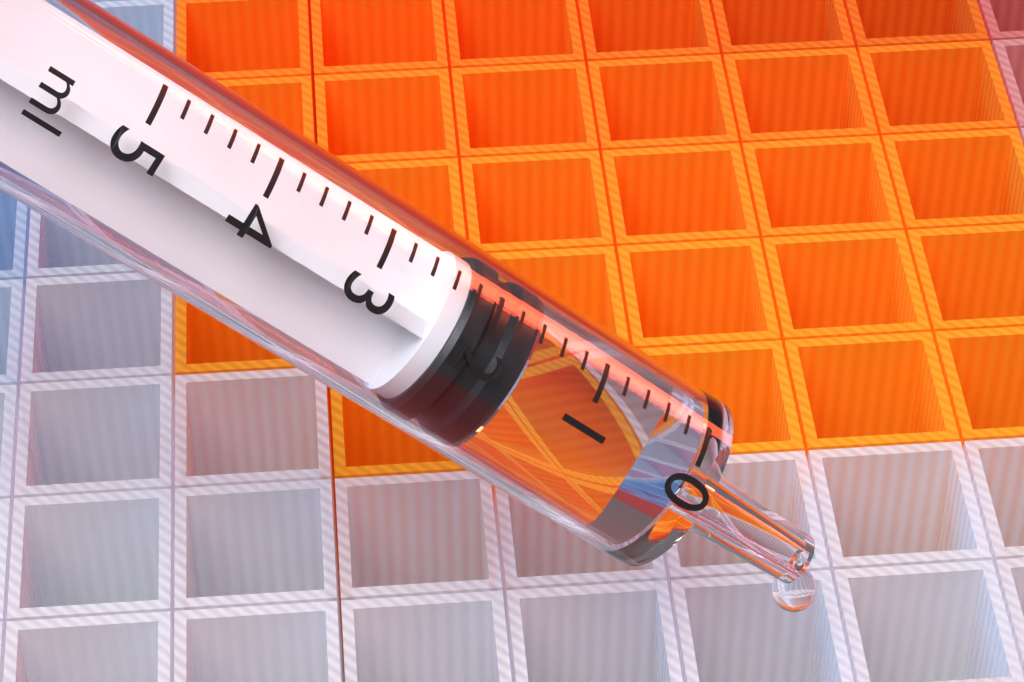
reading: 1.6 ml
